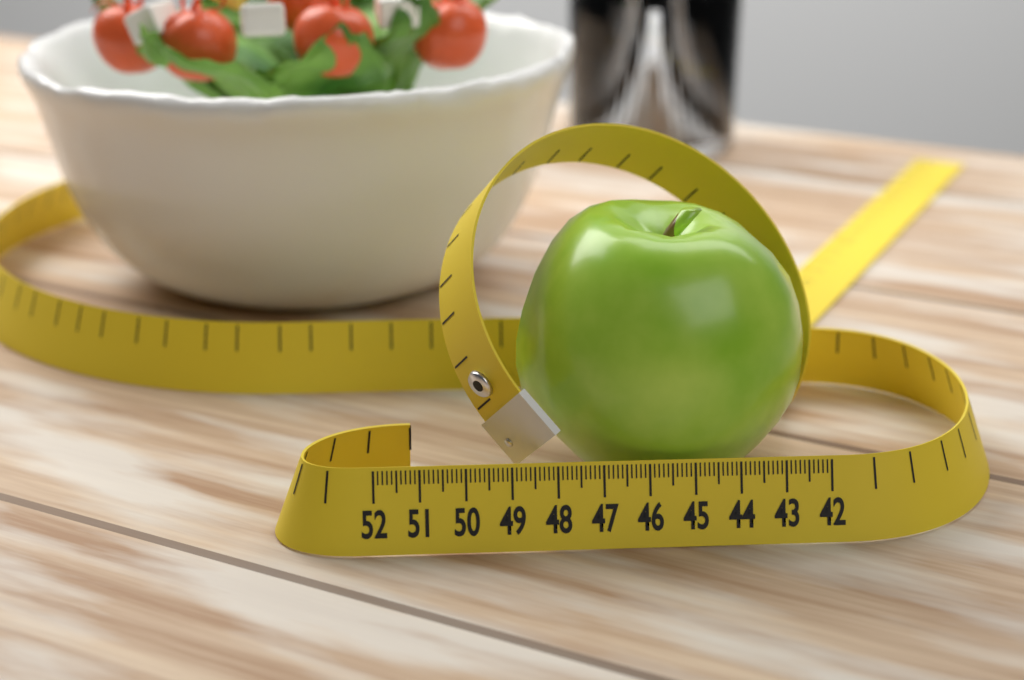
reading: 48.7 (no unit)
